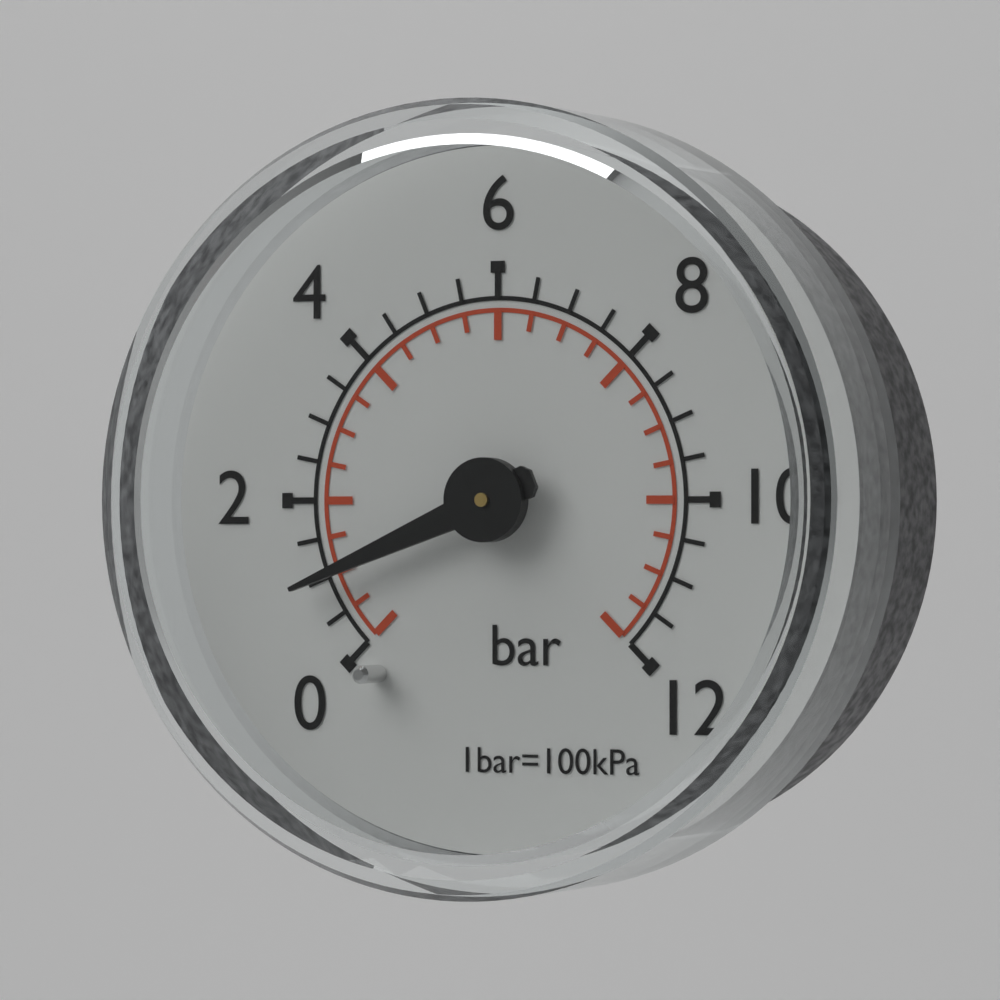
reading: 1.0 bar
